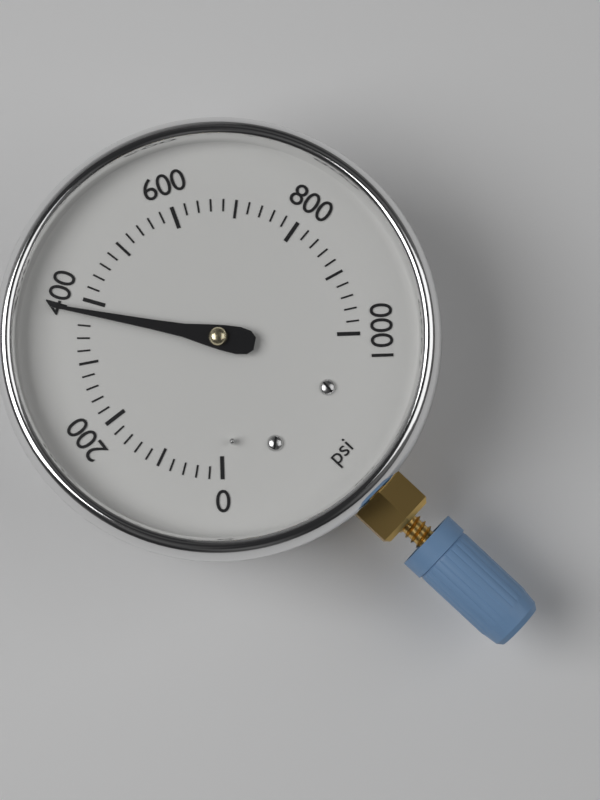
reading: 380 psi
